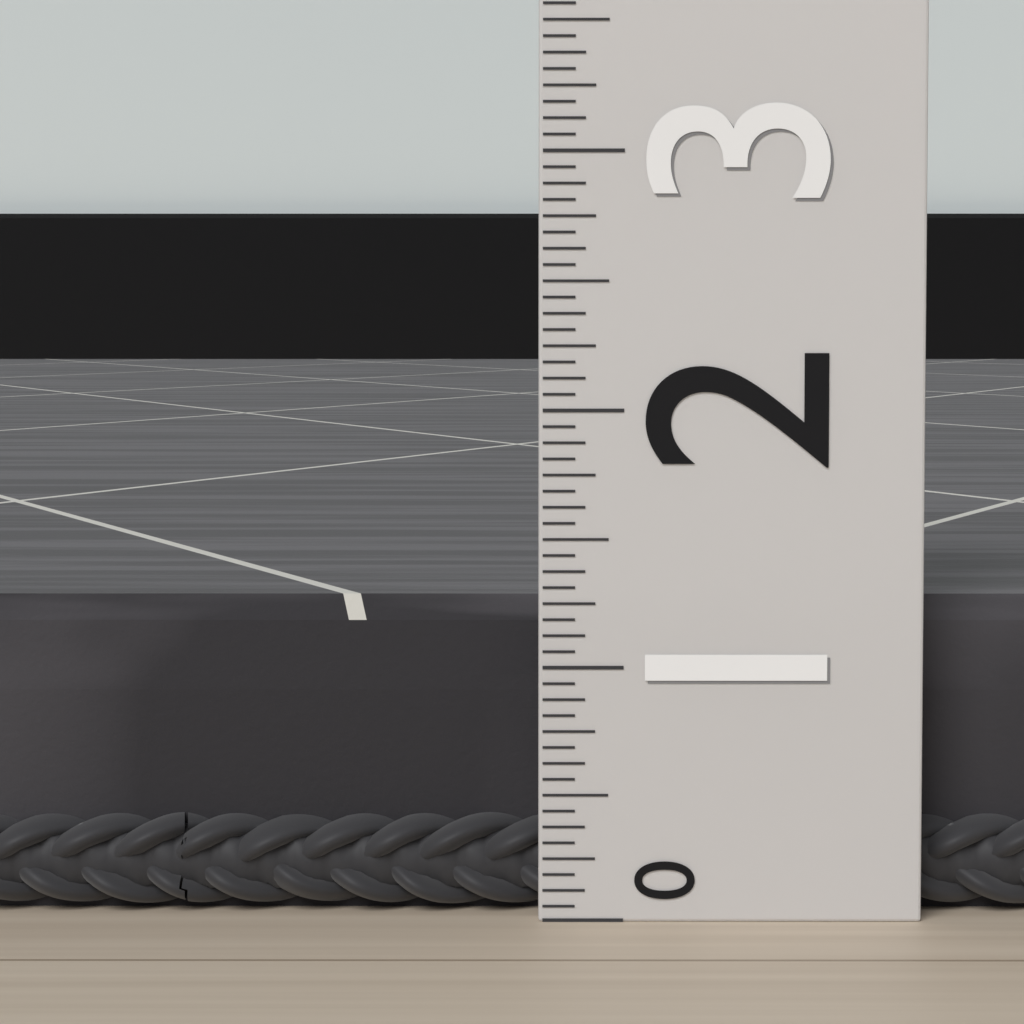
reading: 1.2500 (no unit)
